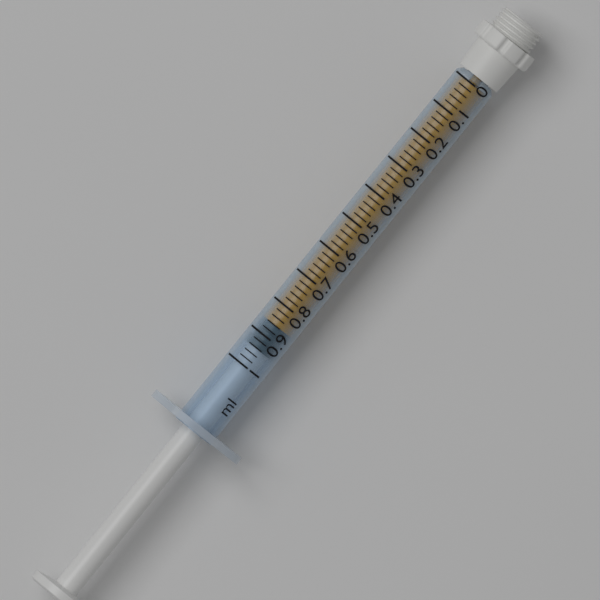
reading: 0.86 ml
